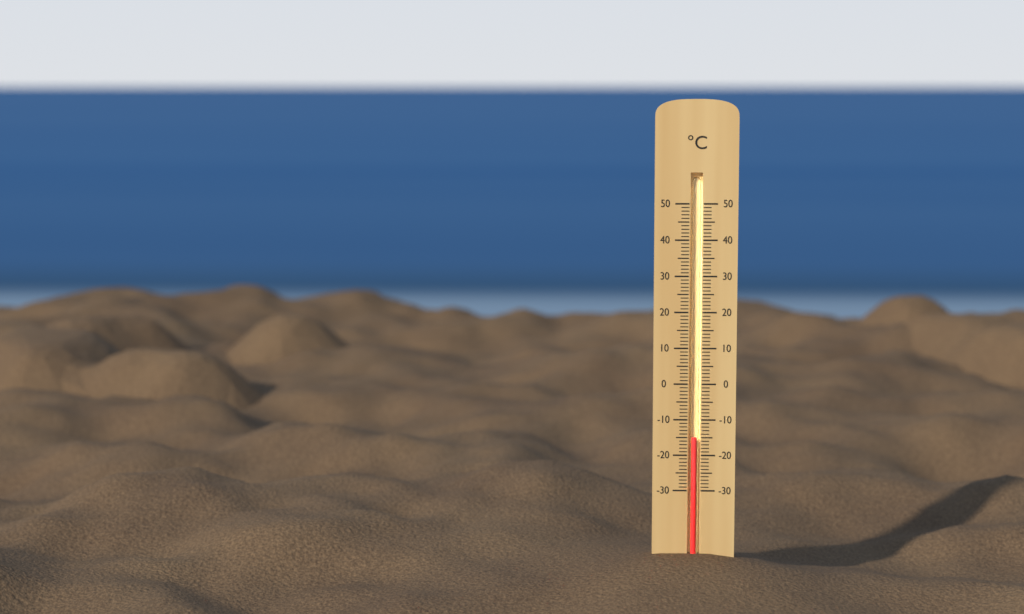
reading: -15 °C
